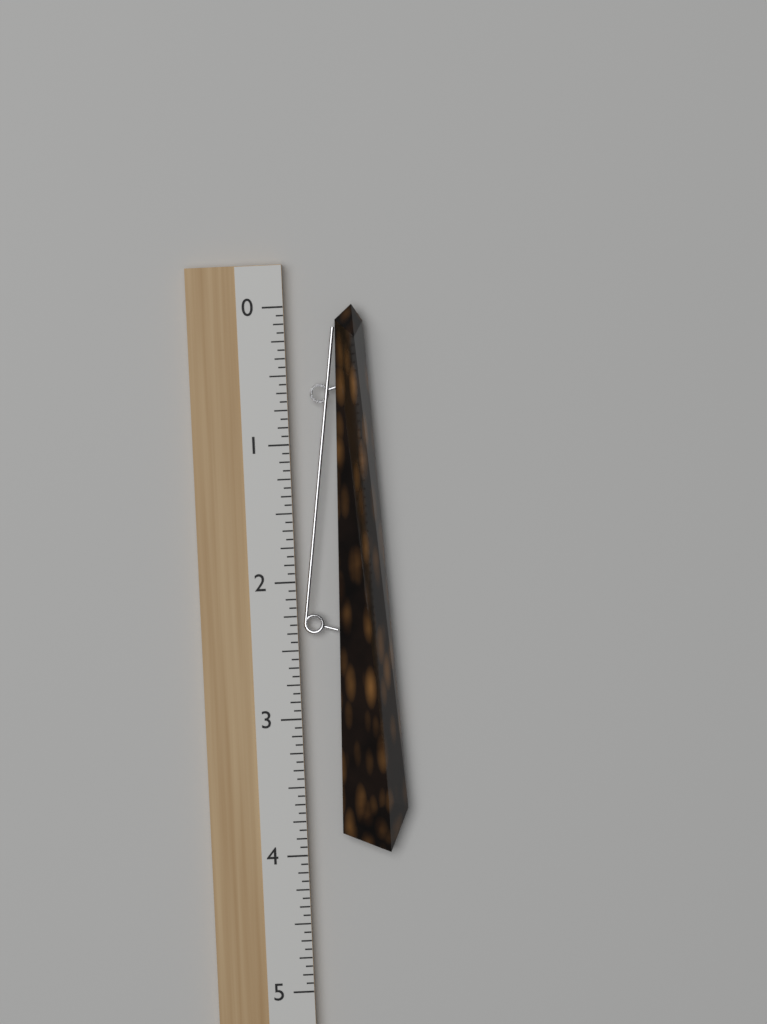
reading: 4.0000 (no unit)
